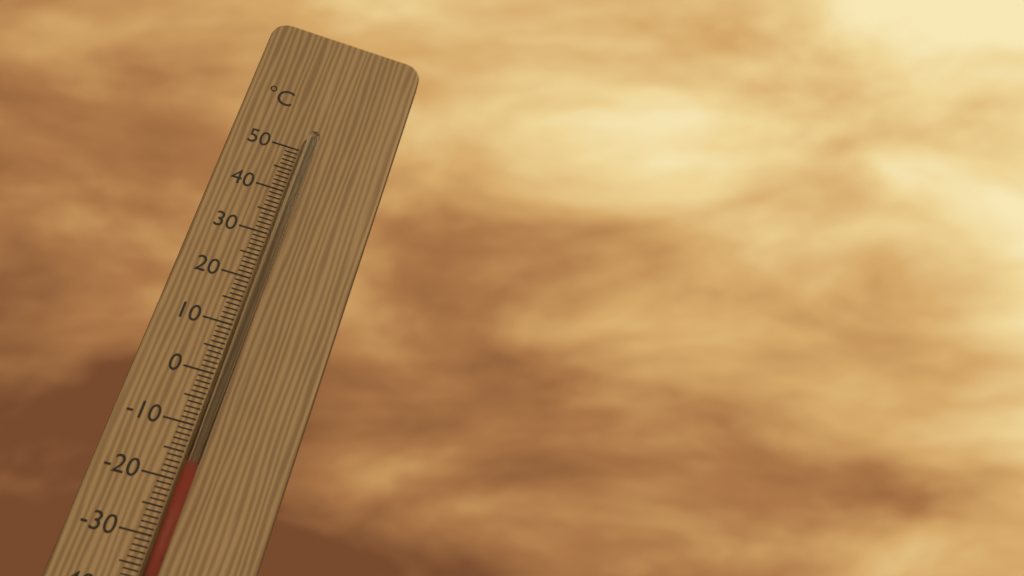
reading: -17 °C
